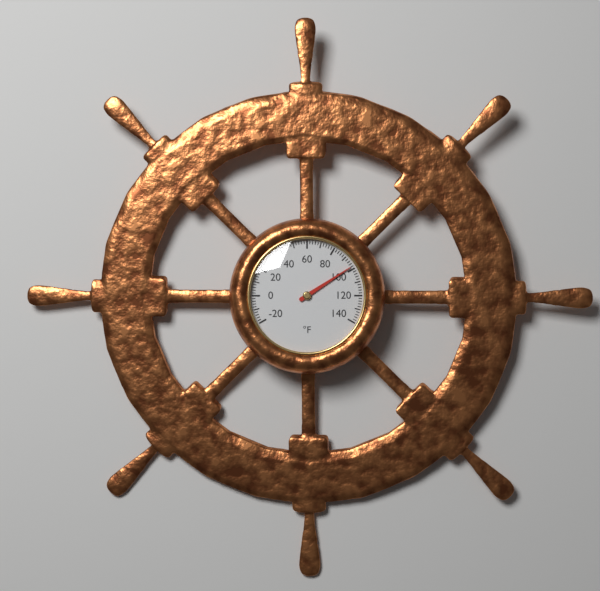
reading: 98 °F
